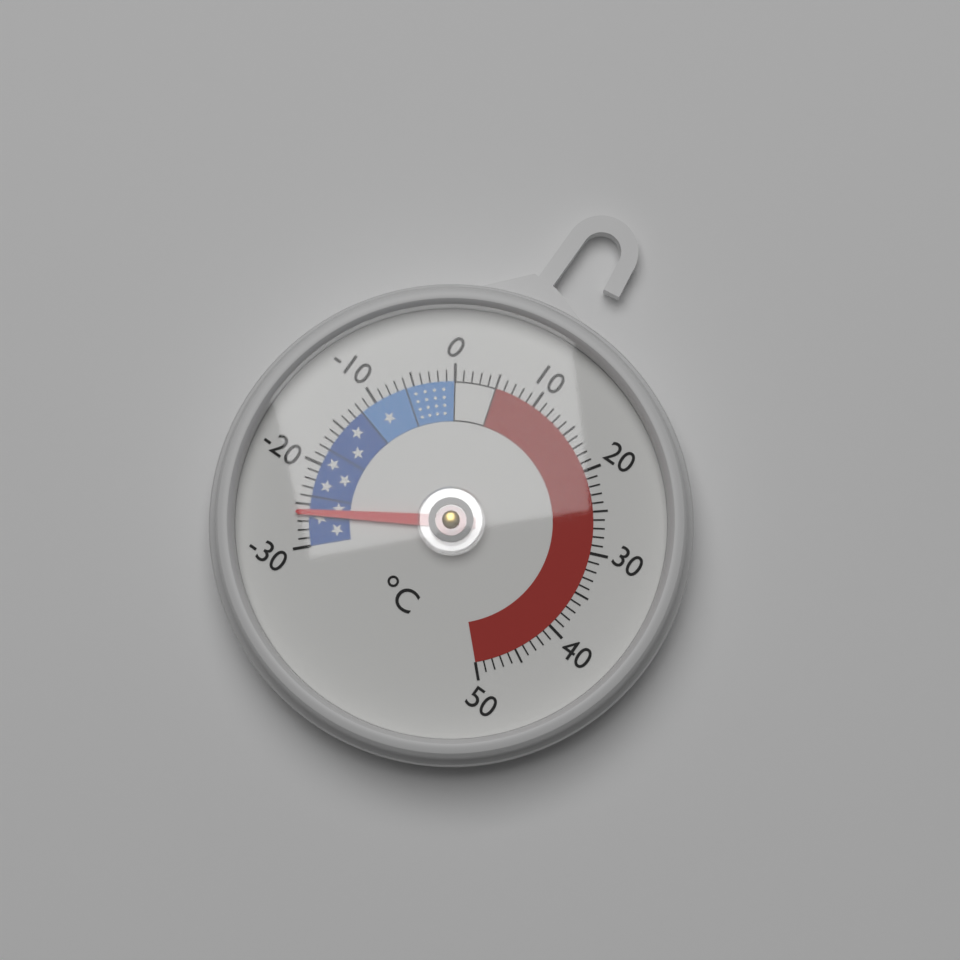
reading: -26 °C
